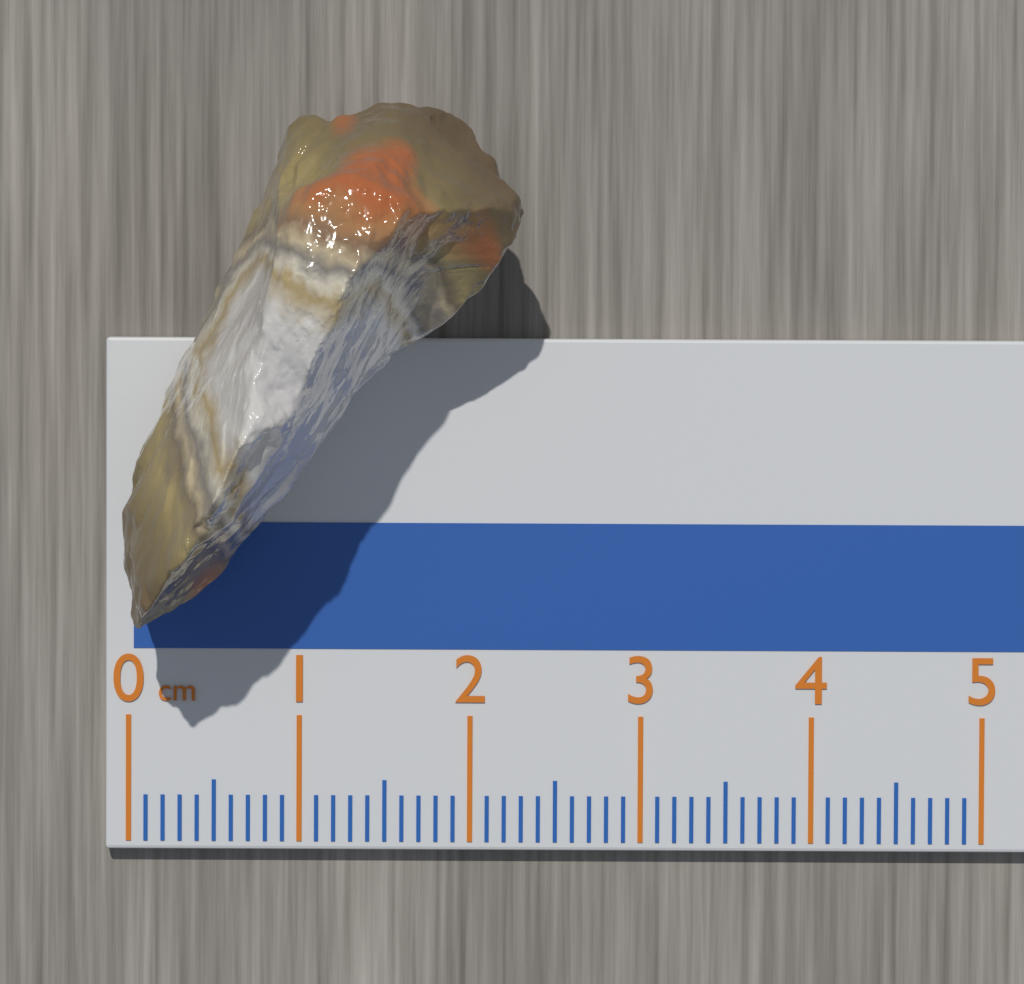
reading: 2.3 cm
